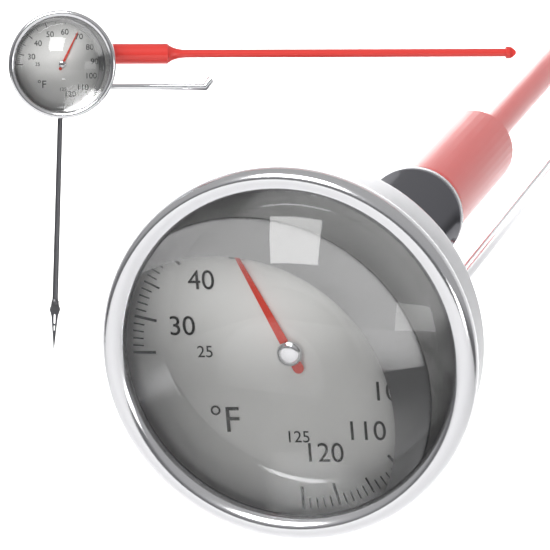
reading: 49 °F
